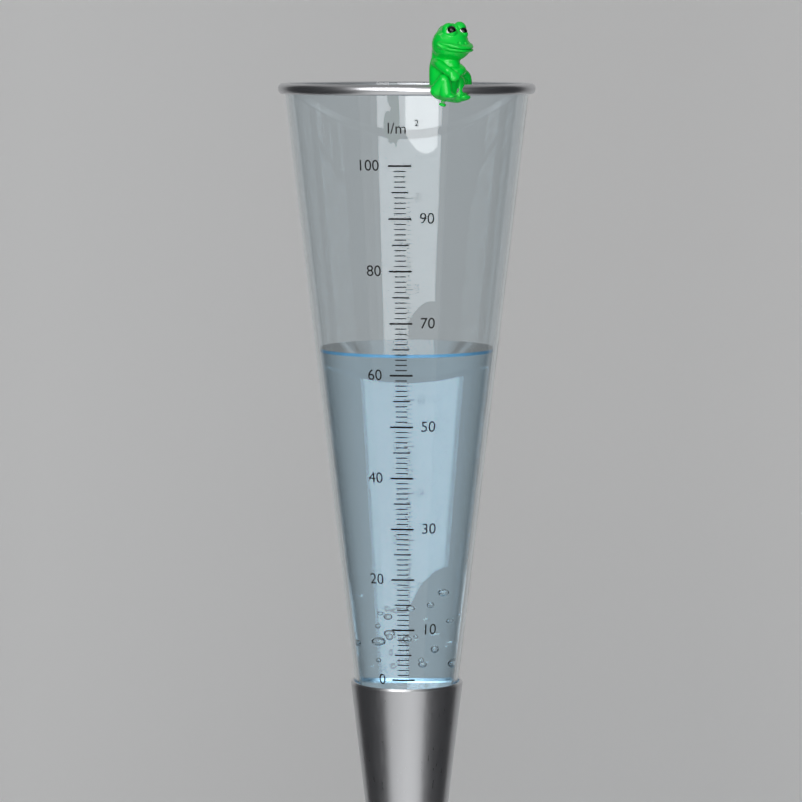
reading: 64 l/m²
